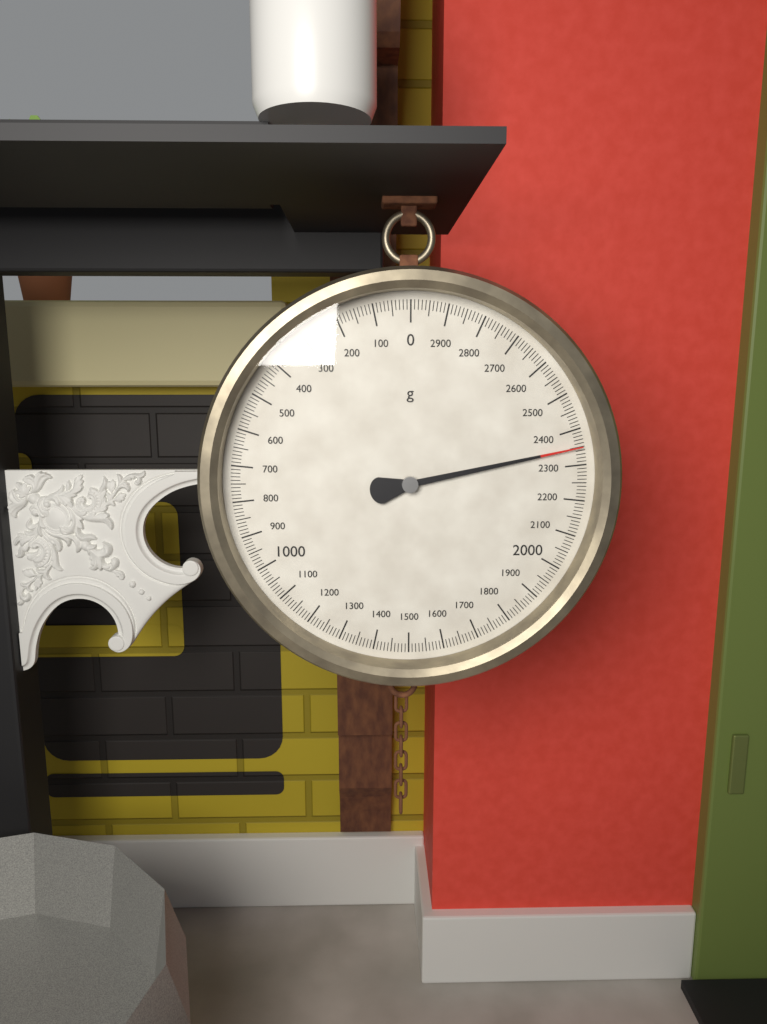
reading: 2350 g
